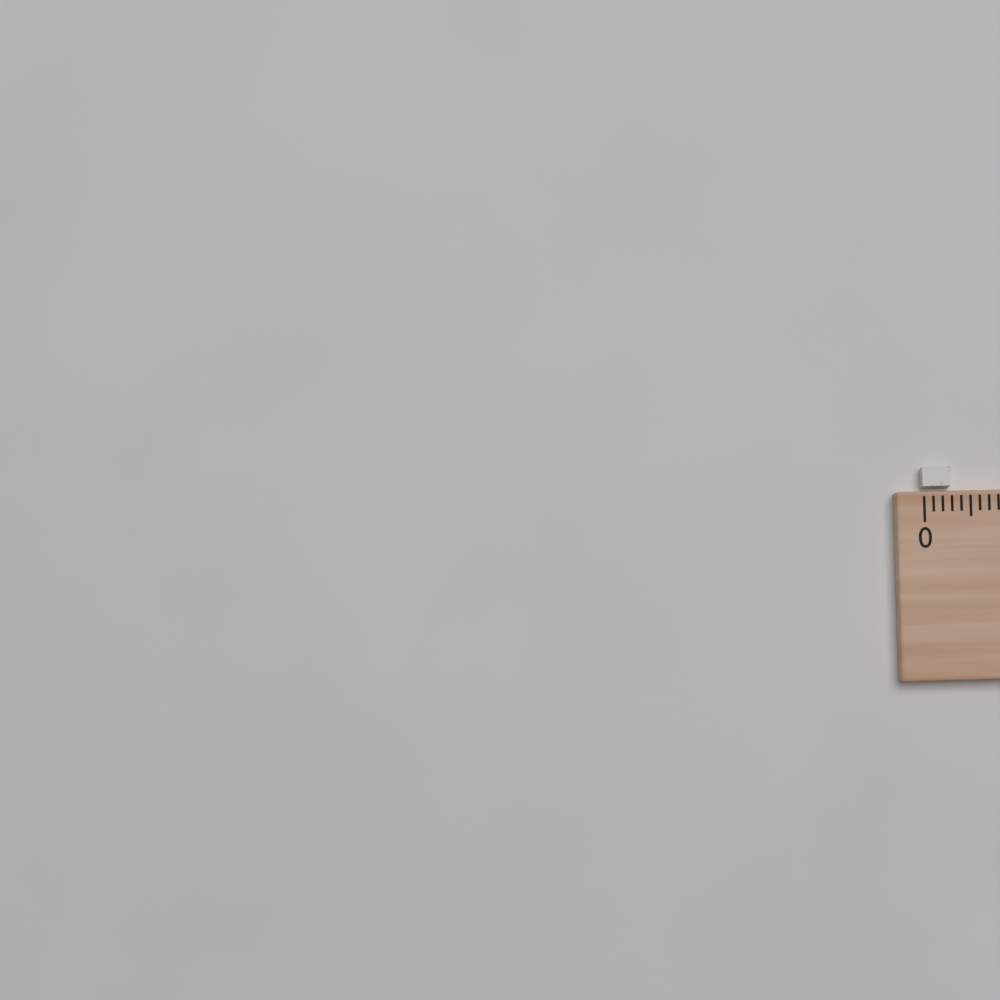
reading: 0.3 (no unit)
